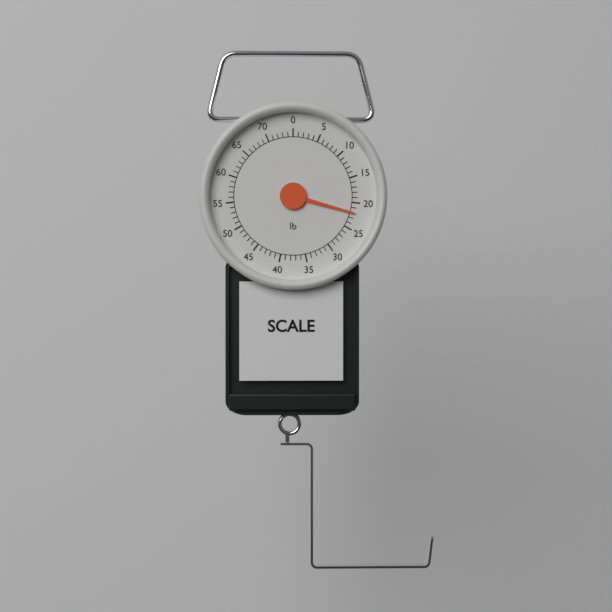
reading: 22 lb
